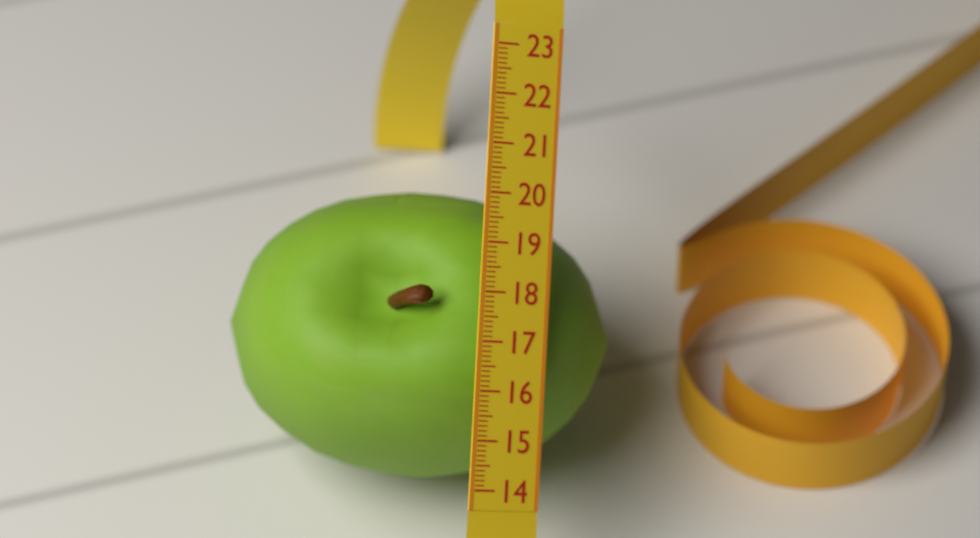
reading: 20.0 (no unit)
